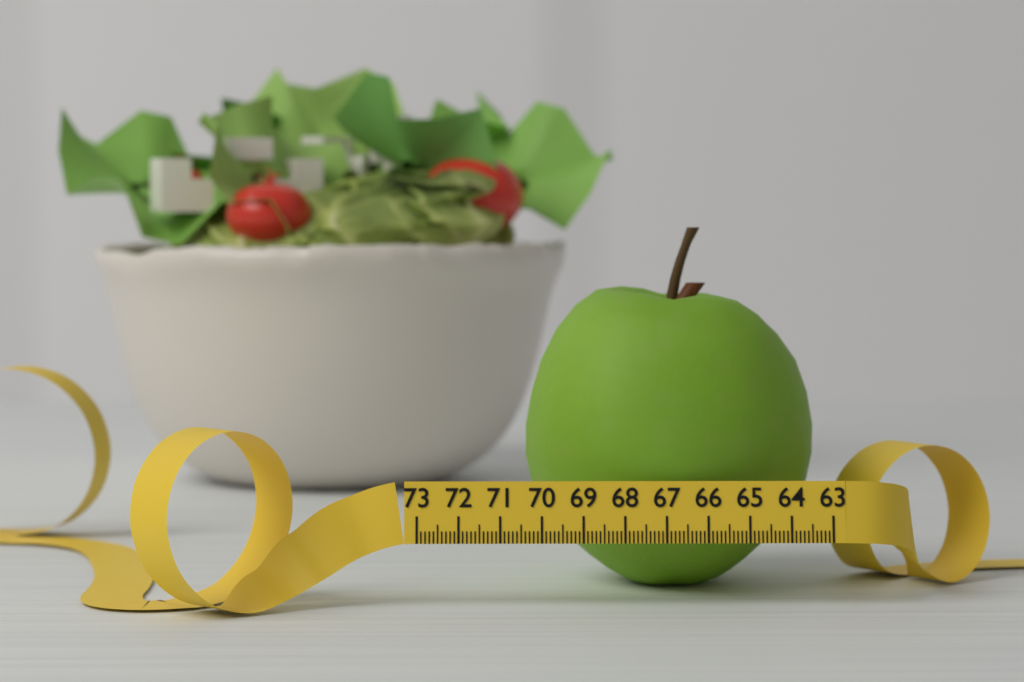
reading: 70.3 (no unit)
